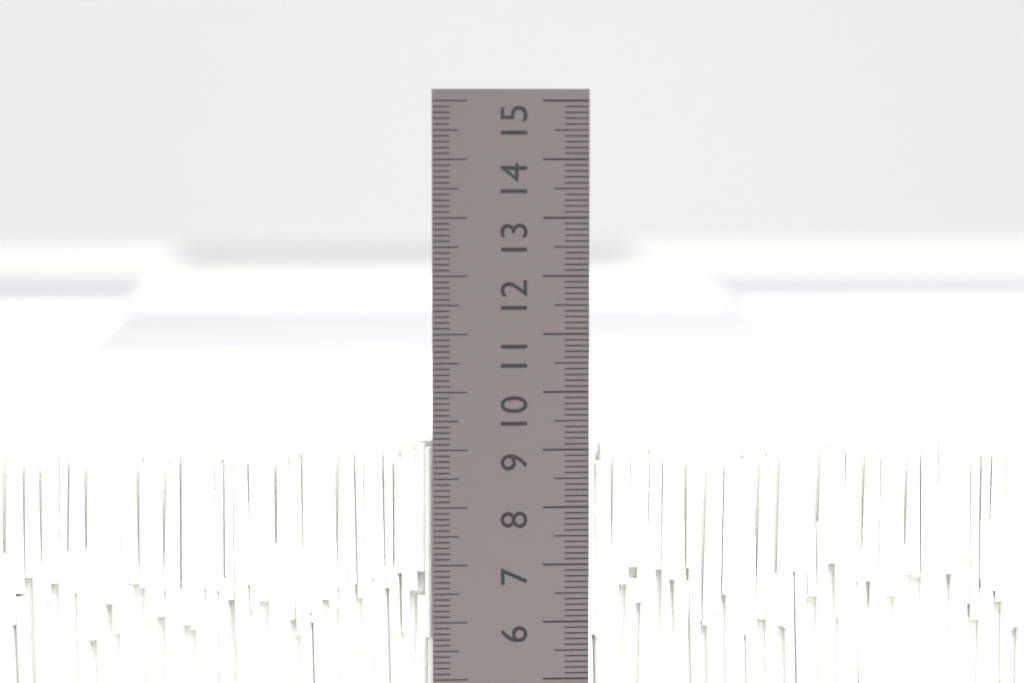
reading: 9.1 cm
